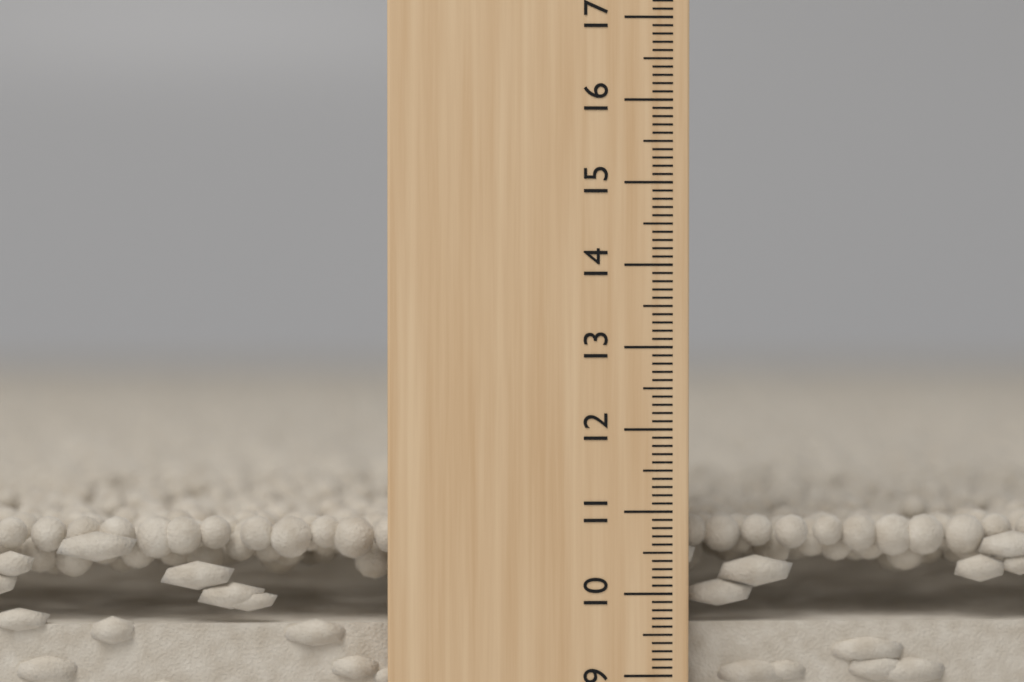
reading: 10.9 cm
